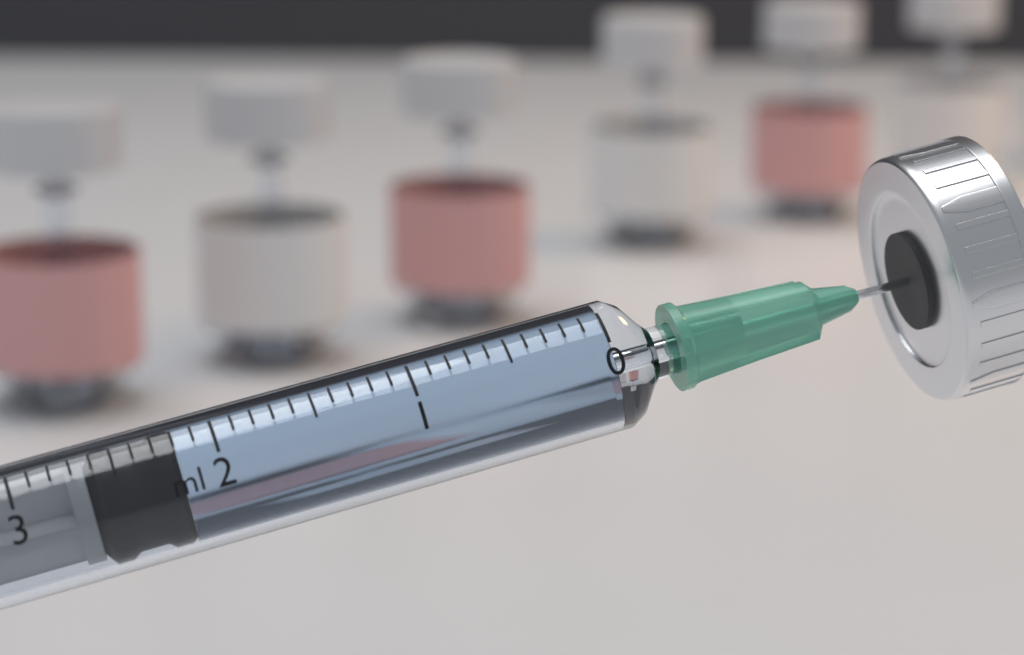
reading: 2.2 ml
